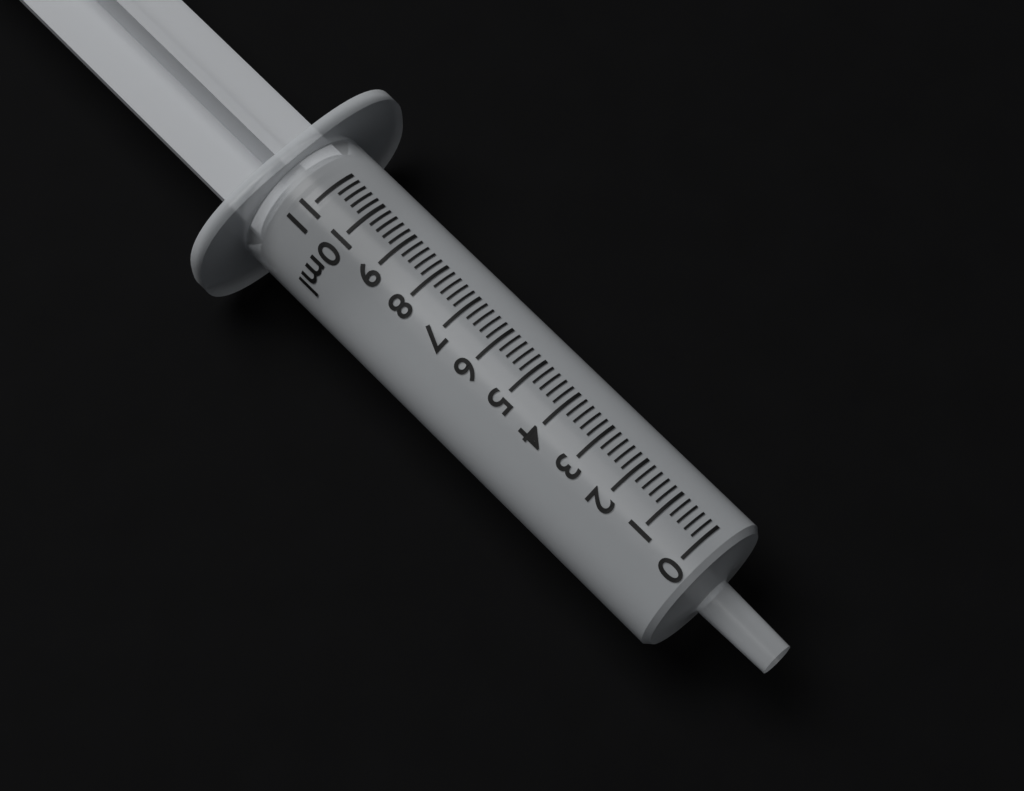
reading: 10.8 ml
